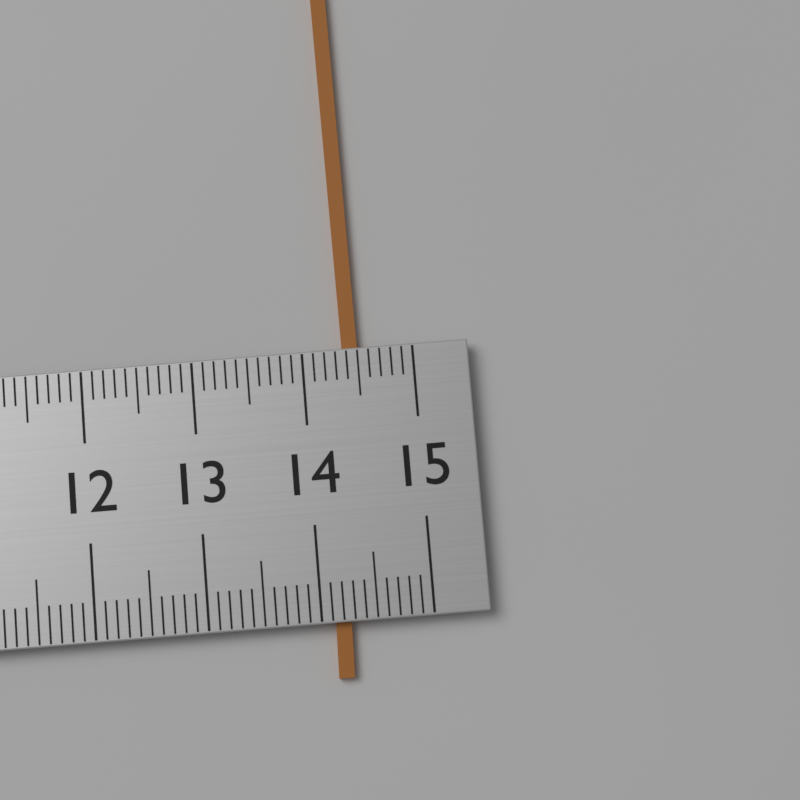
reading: 14.5 (no unit)
